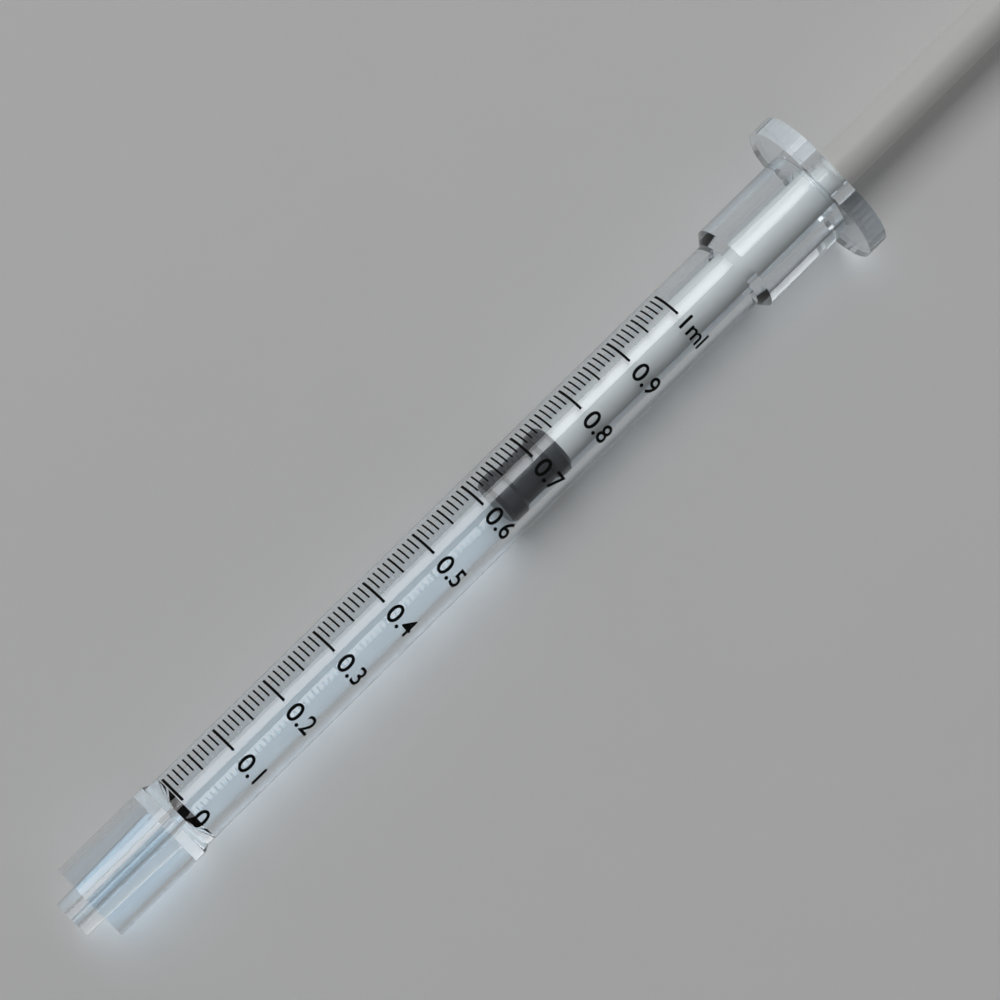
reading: 0.62 ml
